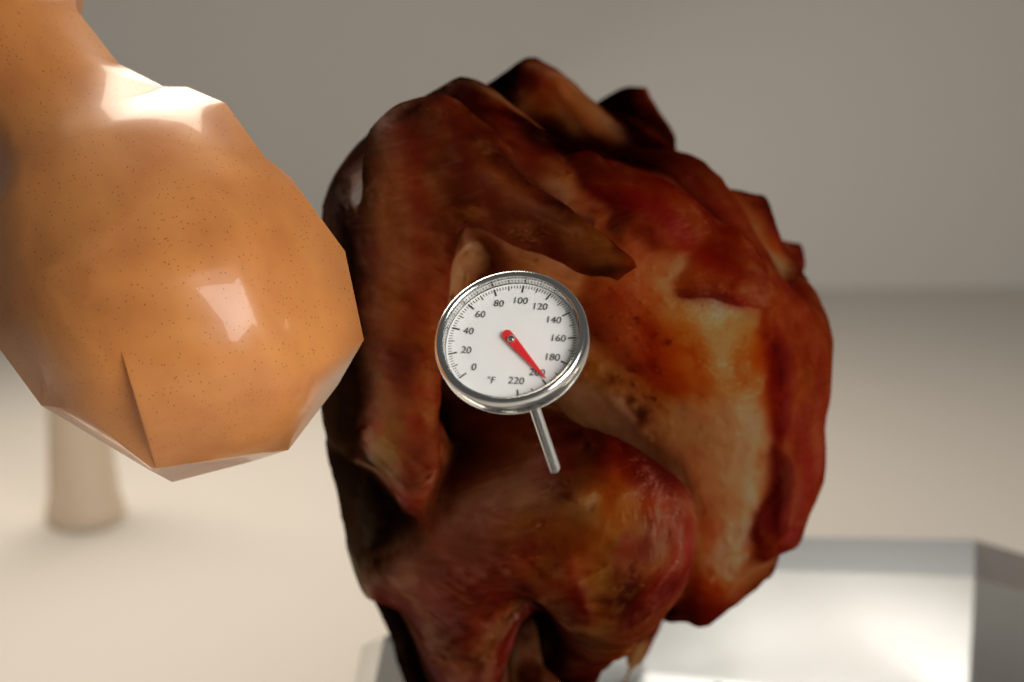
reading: 198 °F
